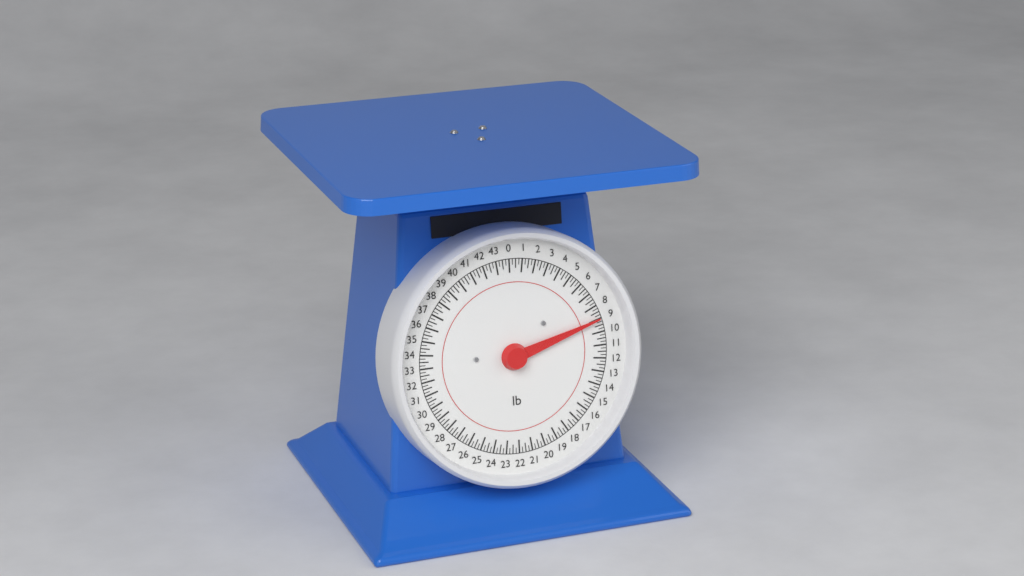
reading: 9.00 lb
